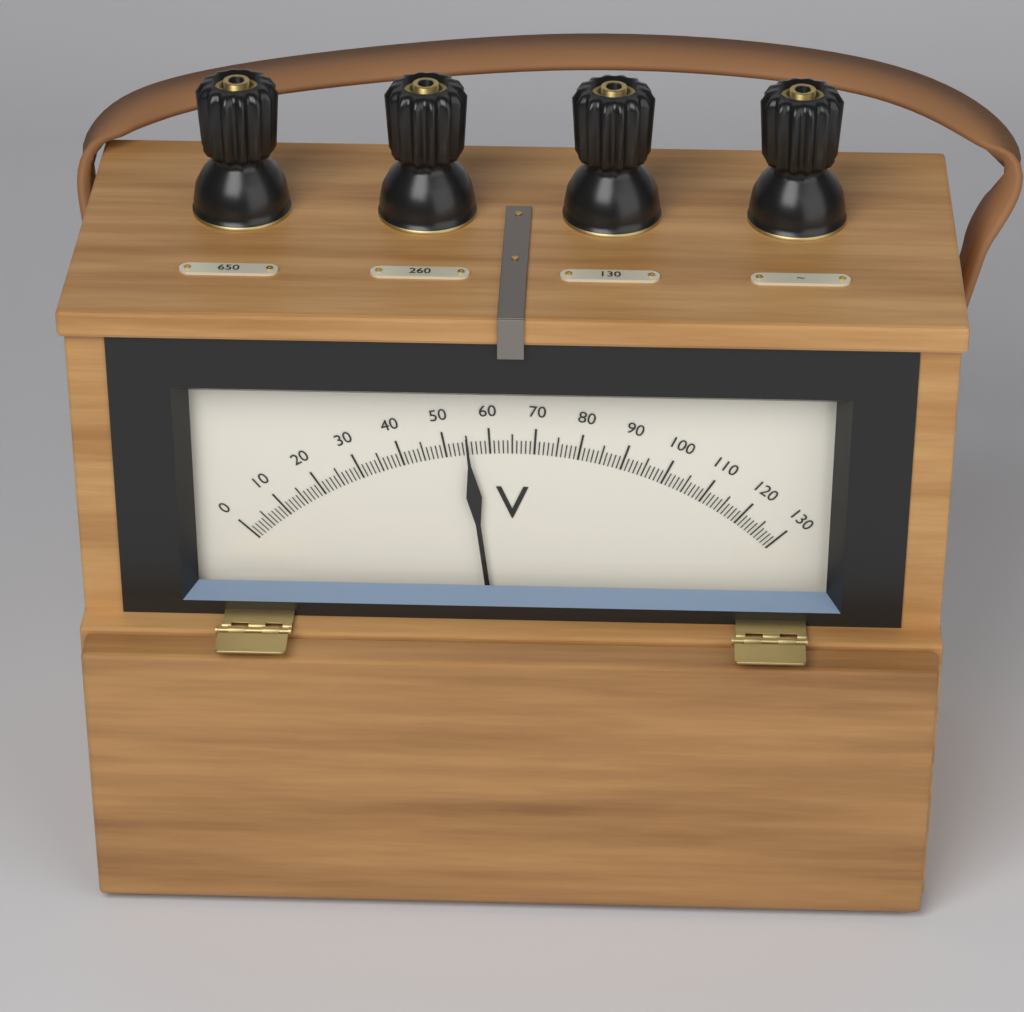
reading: 55 V
